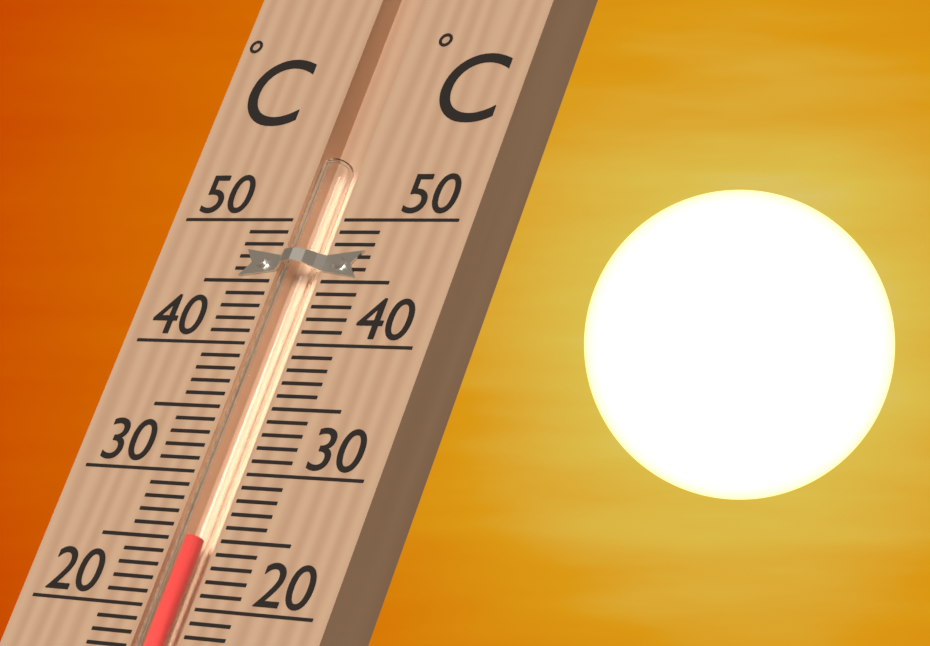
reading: 25 °C
